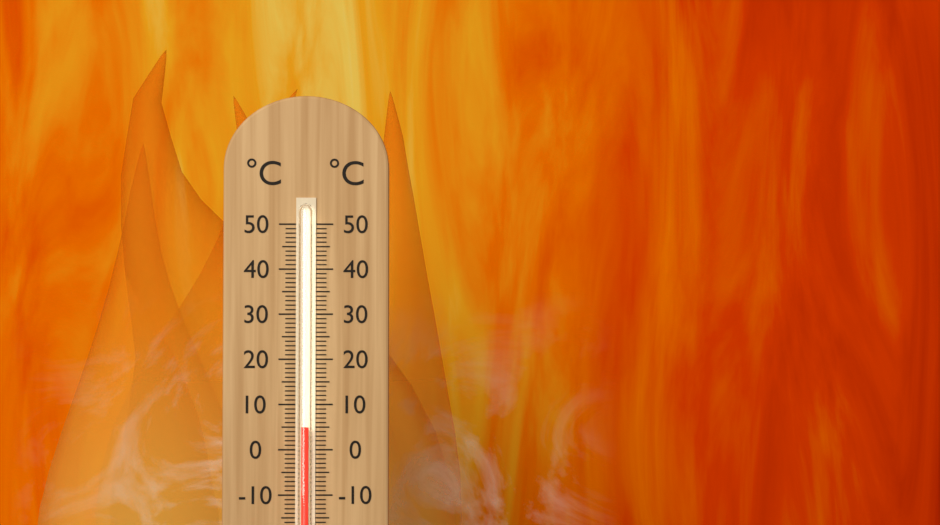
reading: 5 °C
